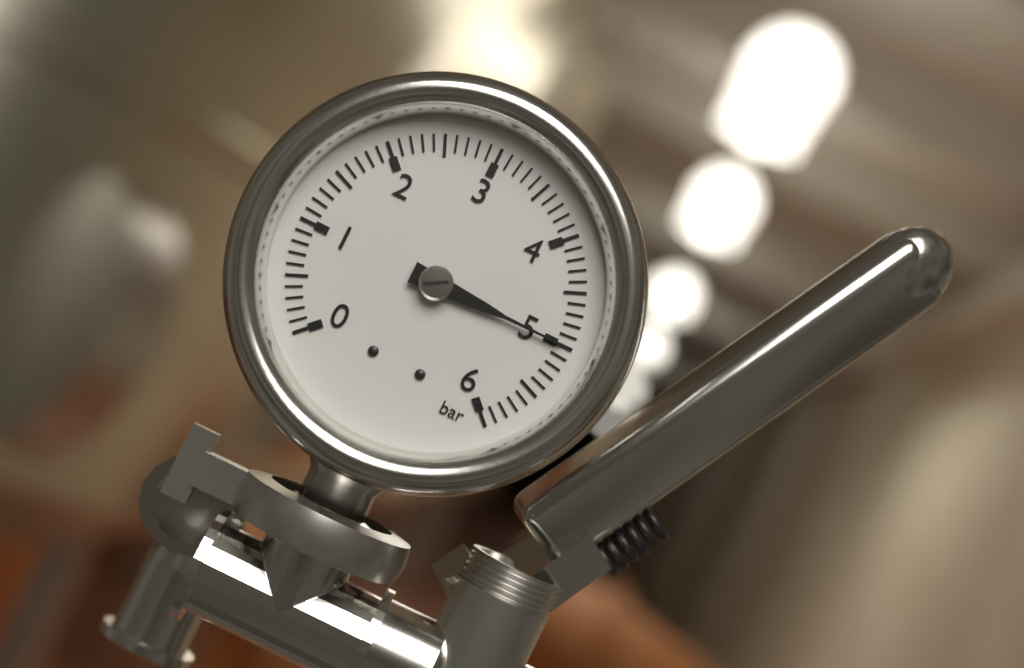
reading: 5.0 bar
